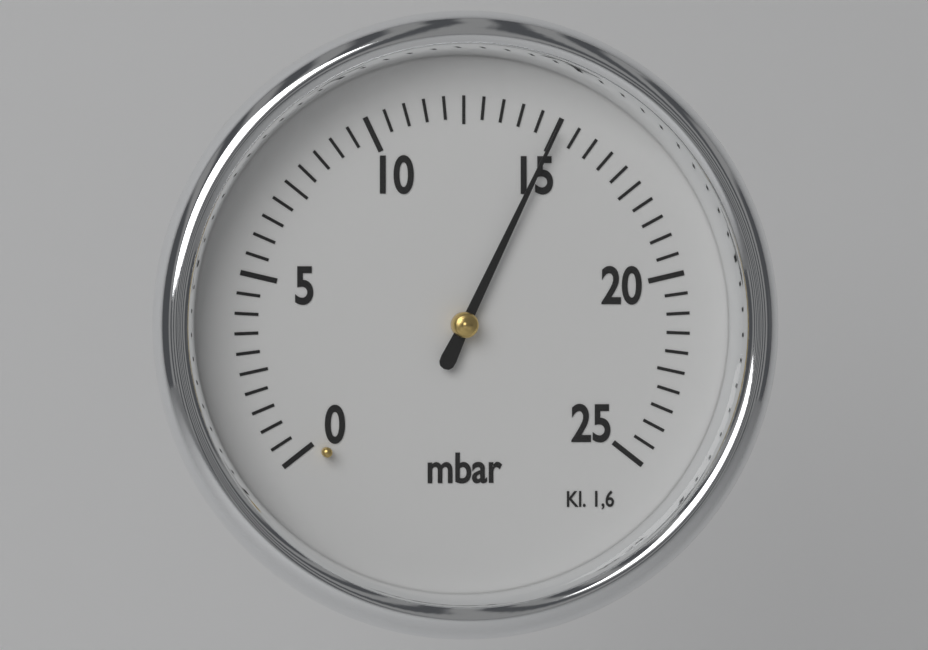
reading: 15.0 mbar
